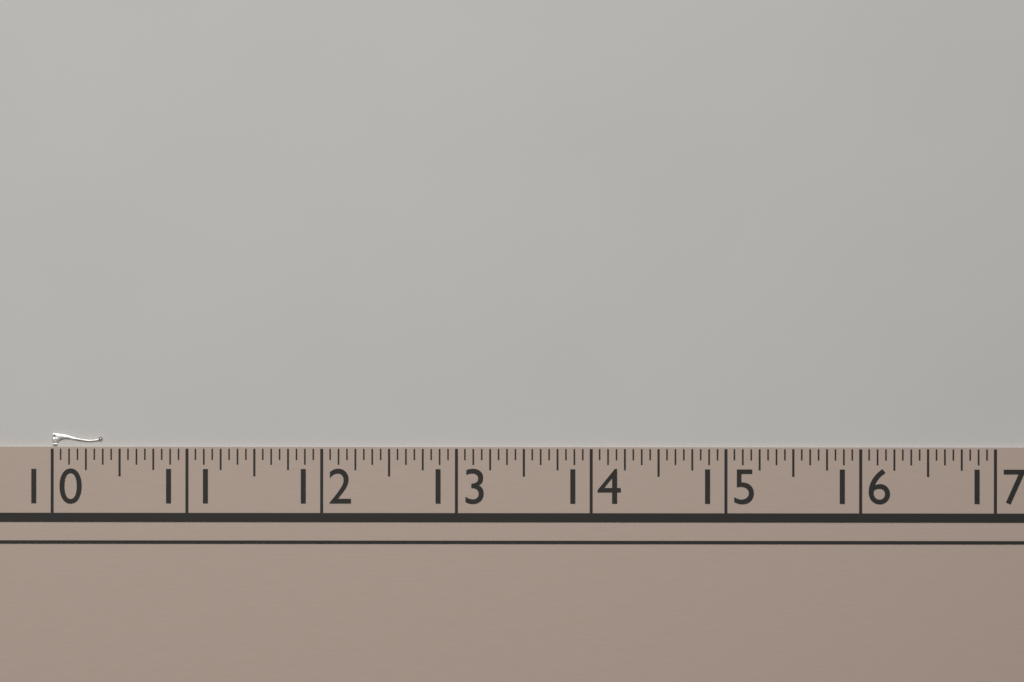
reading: 10.3750 (no unit)
